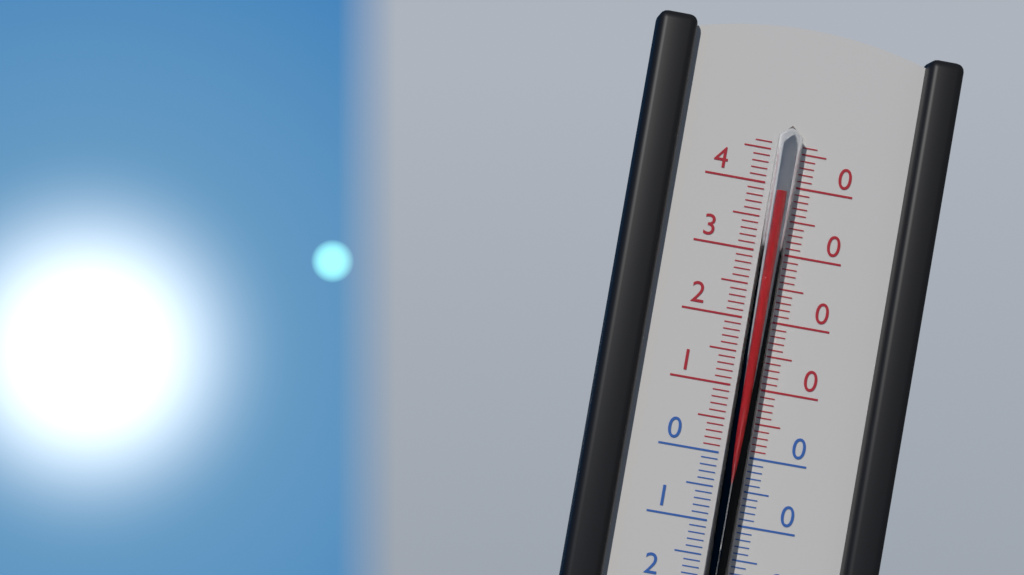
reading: 39 °C
